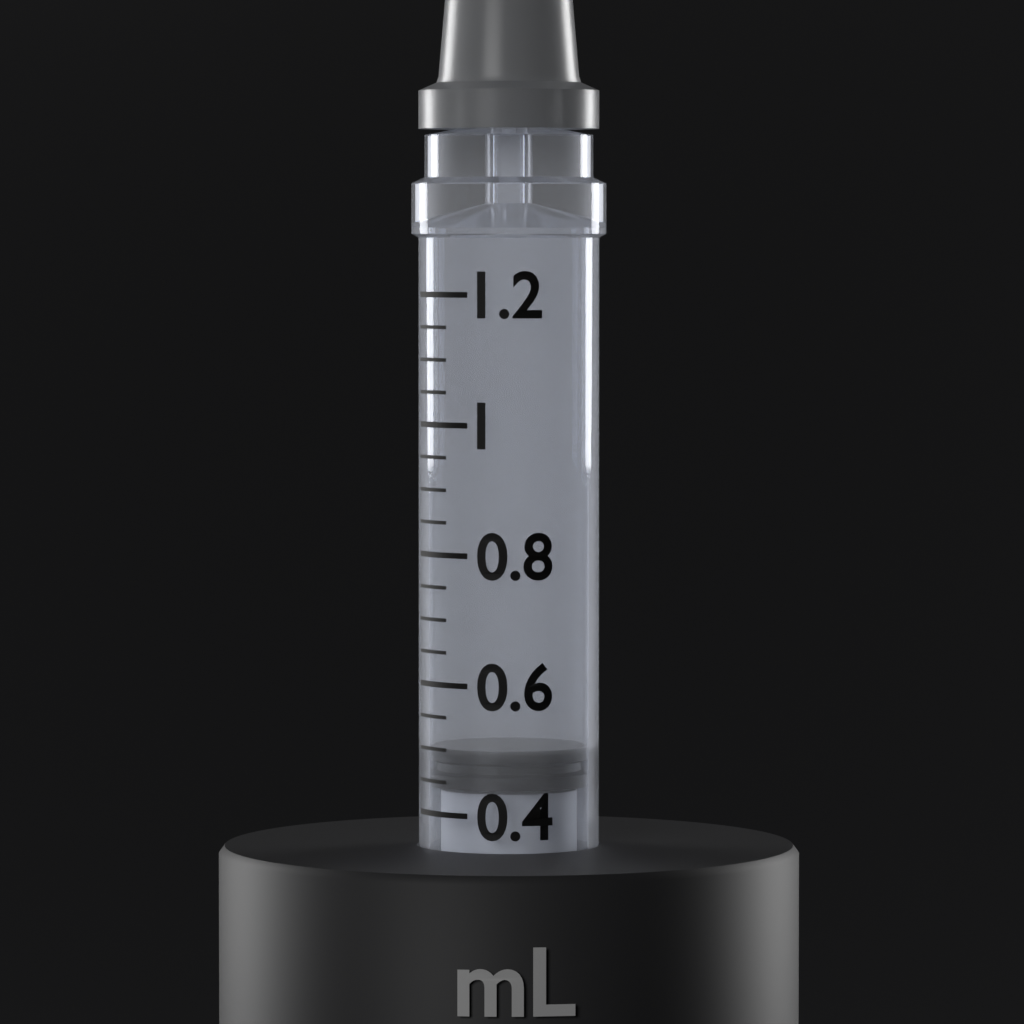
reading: 0.50 mL
